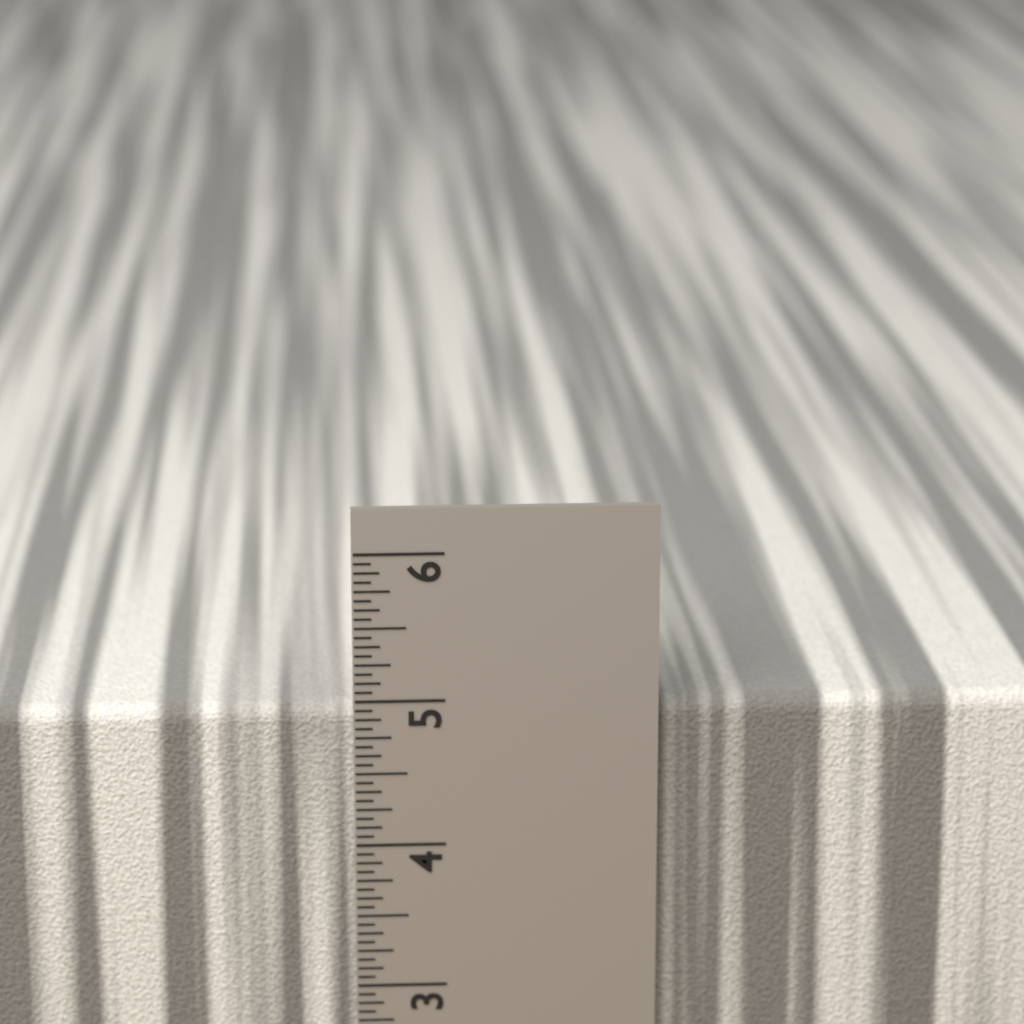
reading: 4.9375 in
